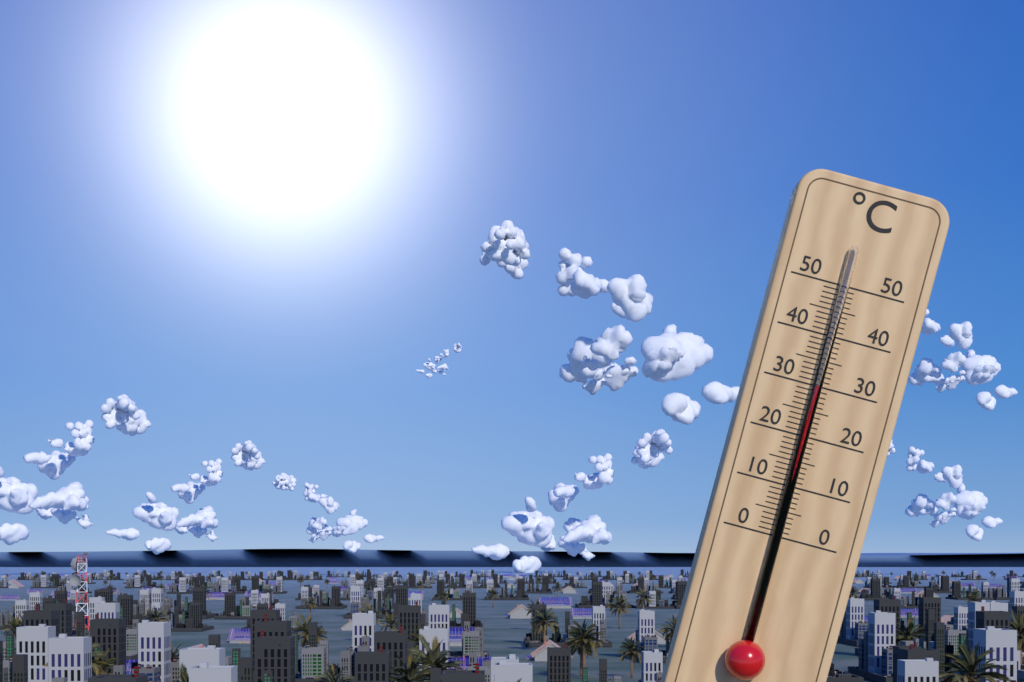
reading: 30 °C
